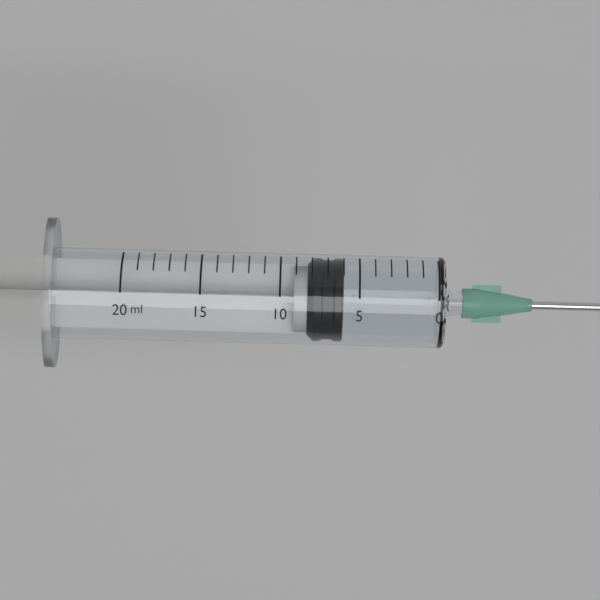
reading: 6 ml
